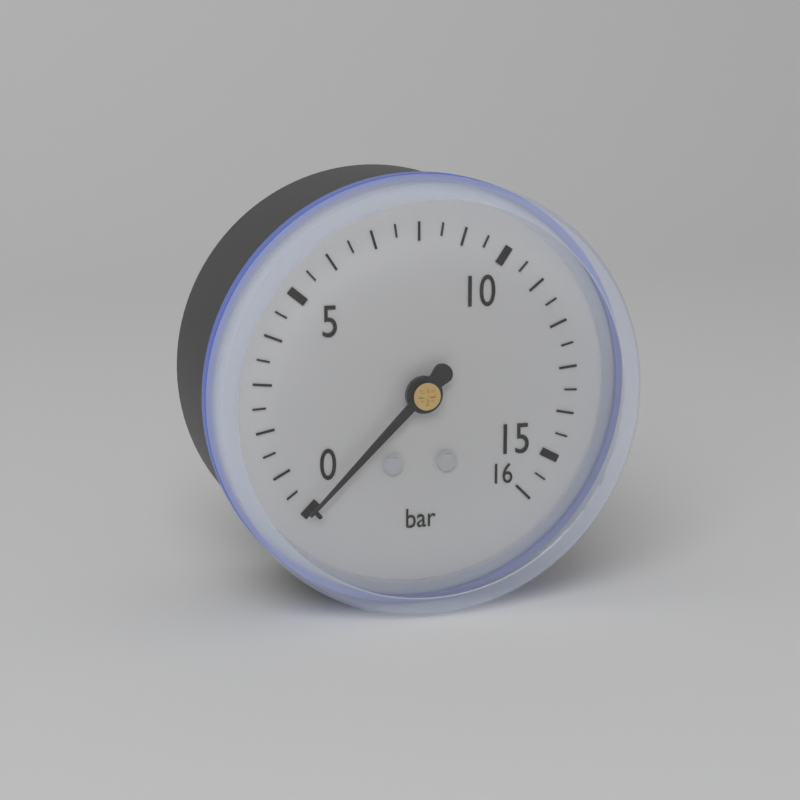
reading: 0.0 bar
